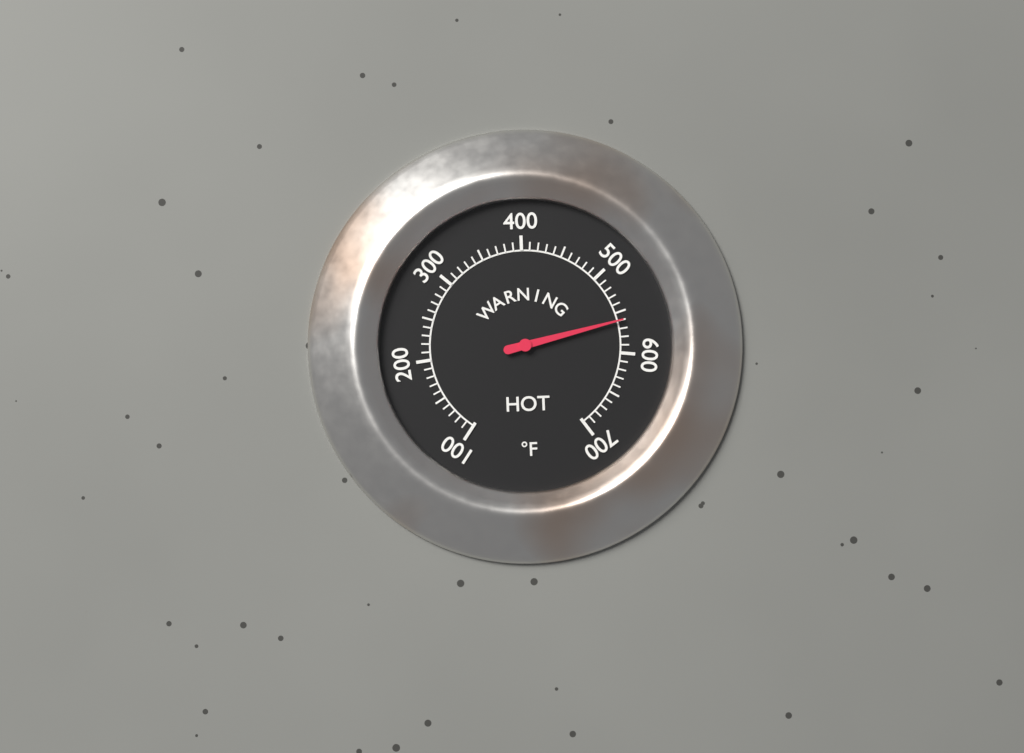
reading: 560 °F
